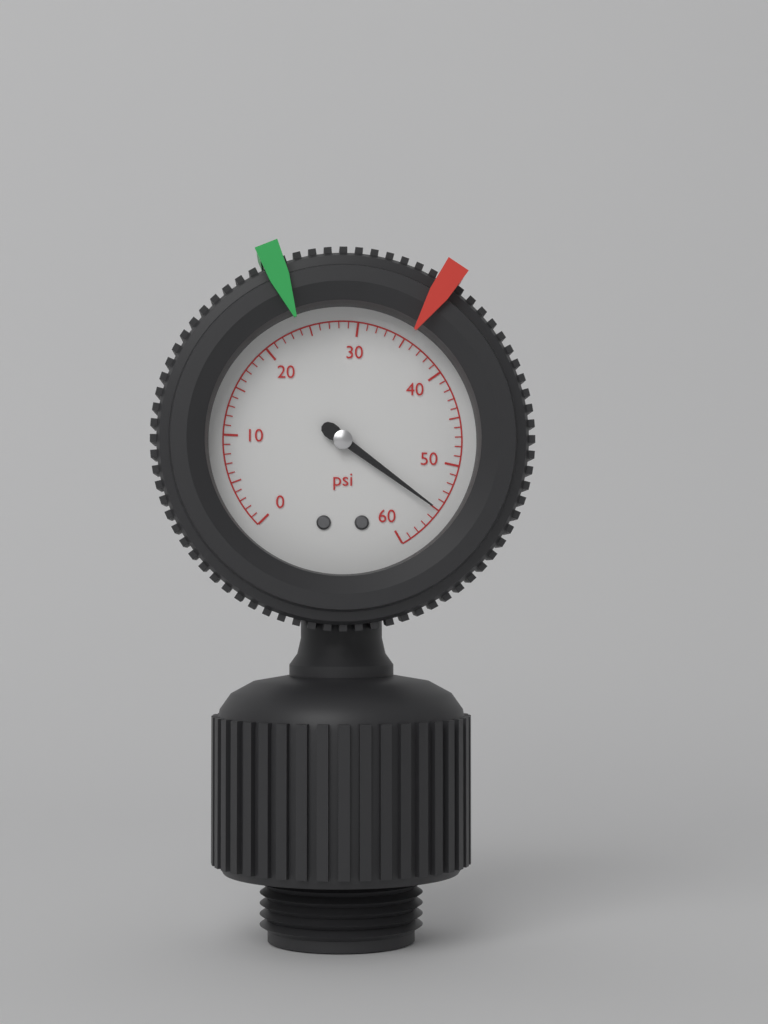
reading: 55 psi
